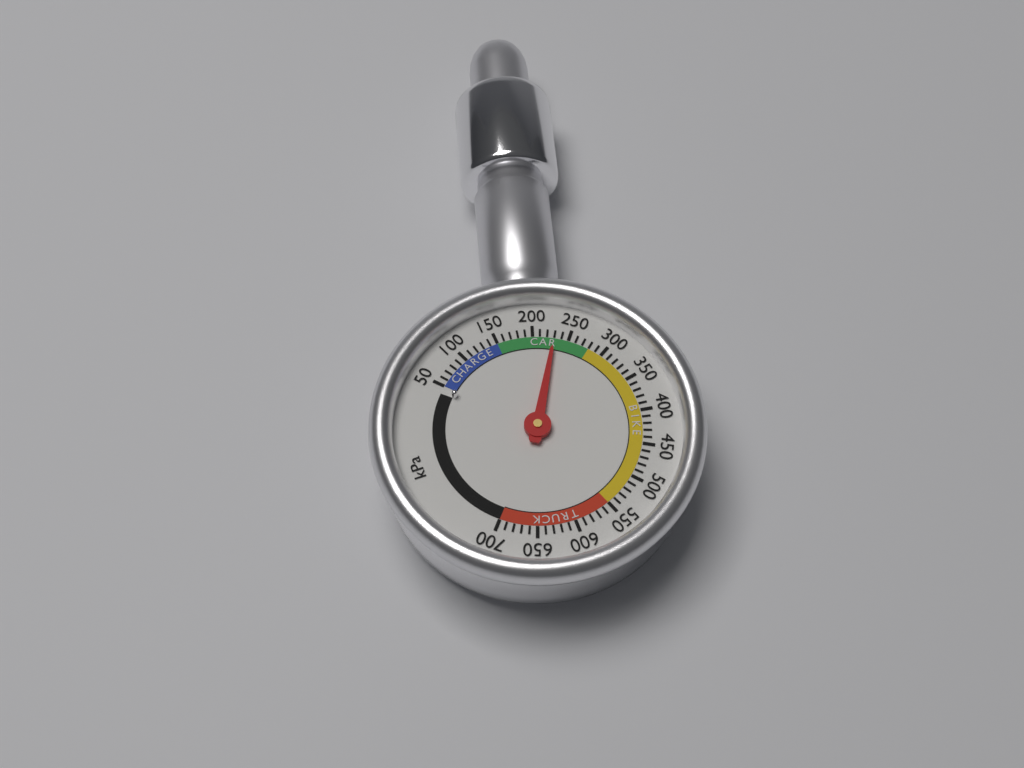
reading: 230 kPa
